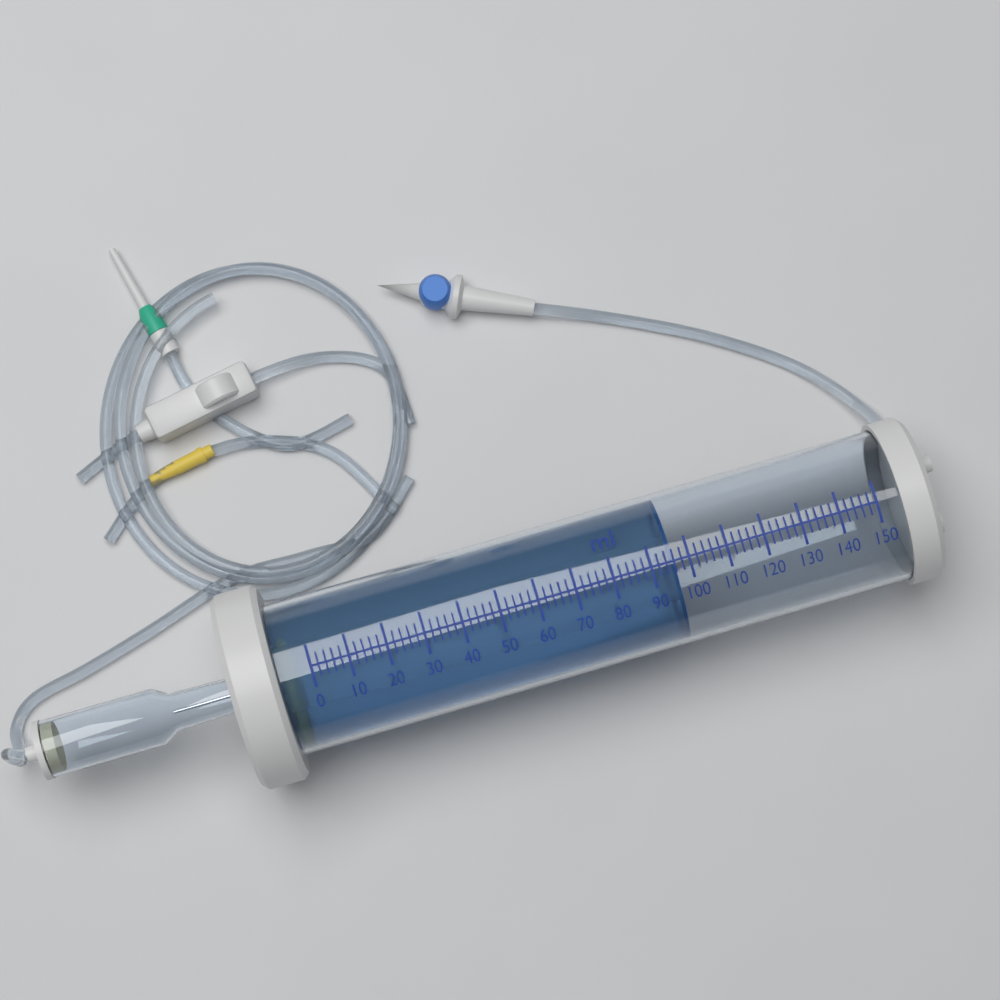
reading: 96 ml
